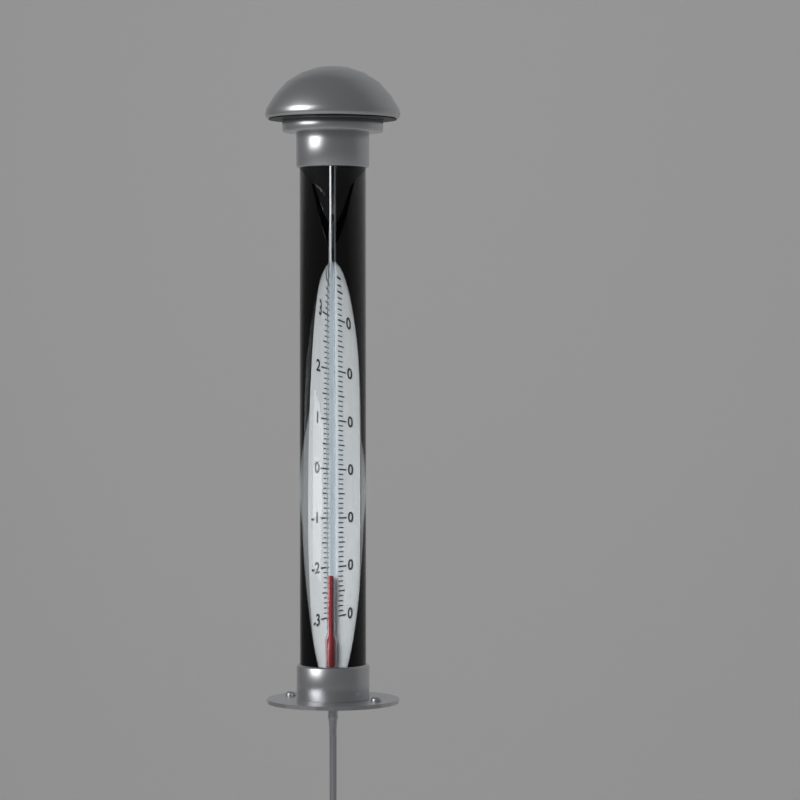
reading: -22 °C
